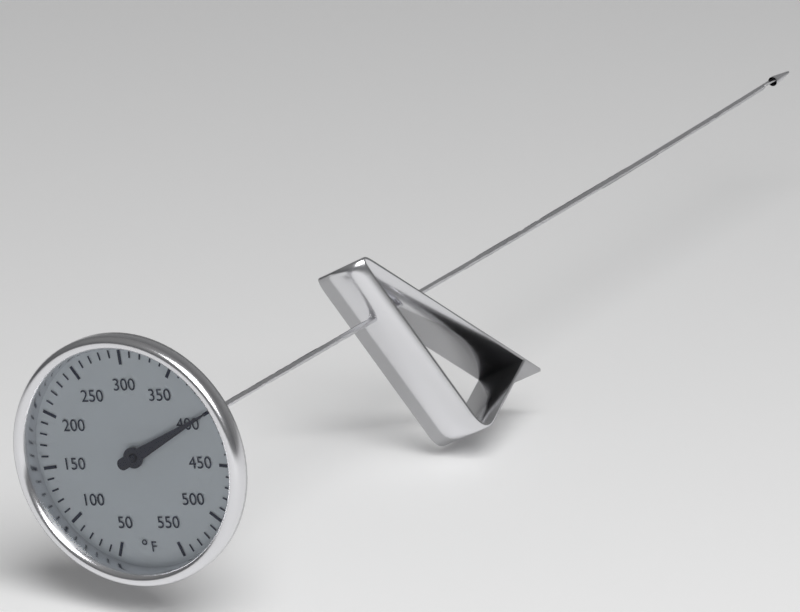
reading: 400 °F
